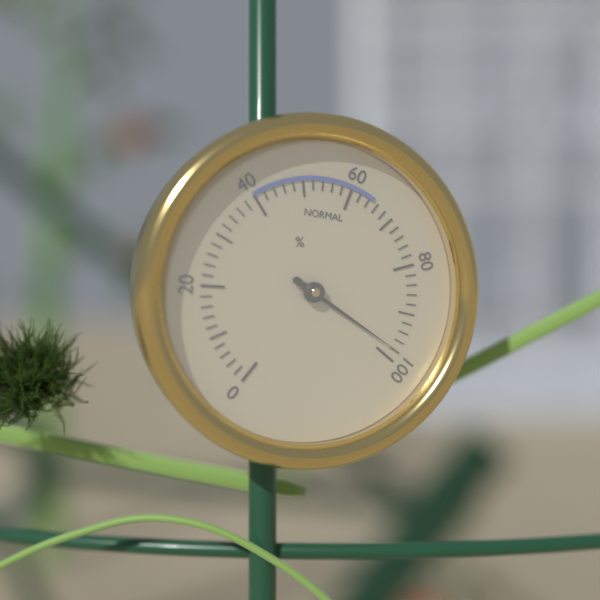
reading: 98 %
